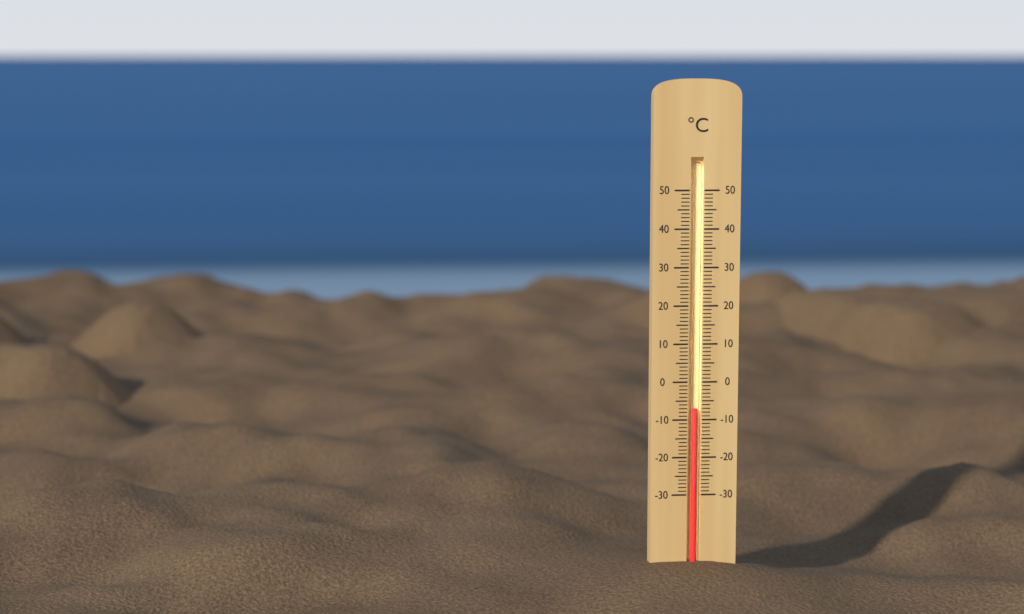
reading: -7 °C
